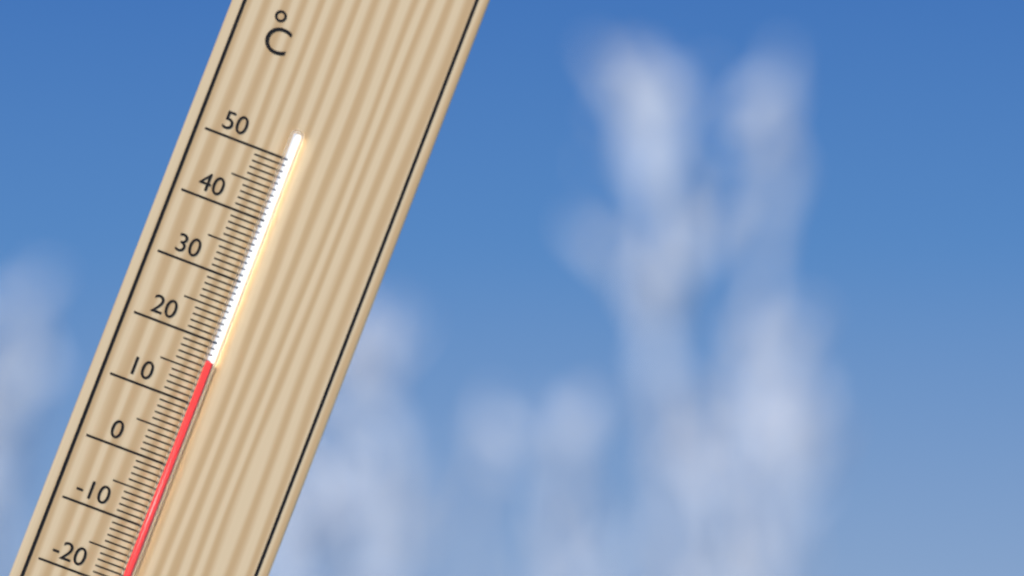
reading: 17 °C
